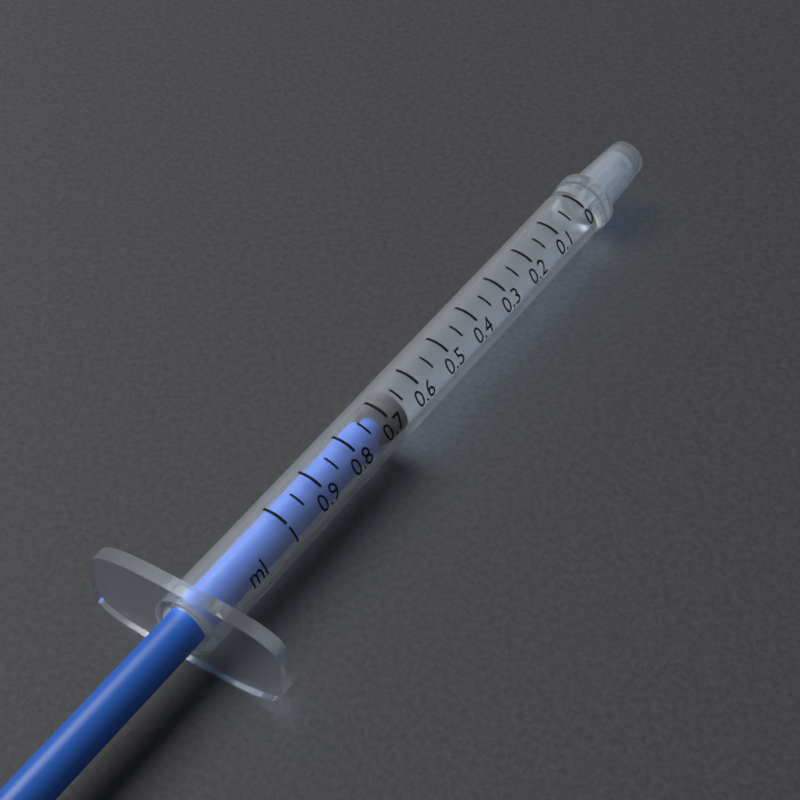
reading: 0.65 ml
